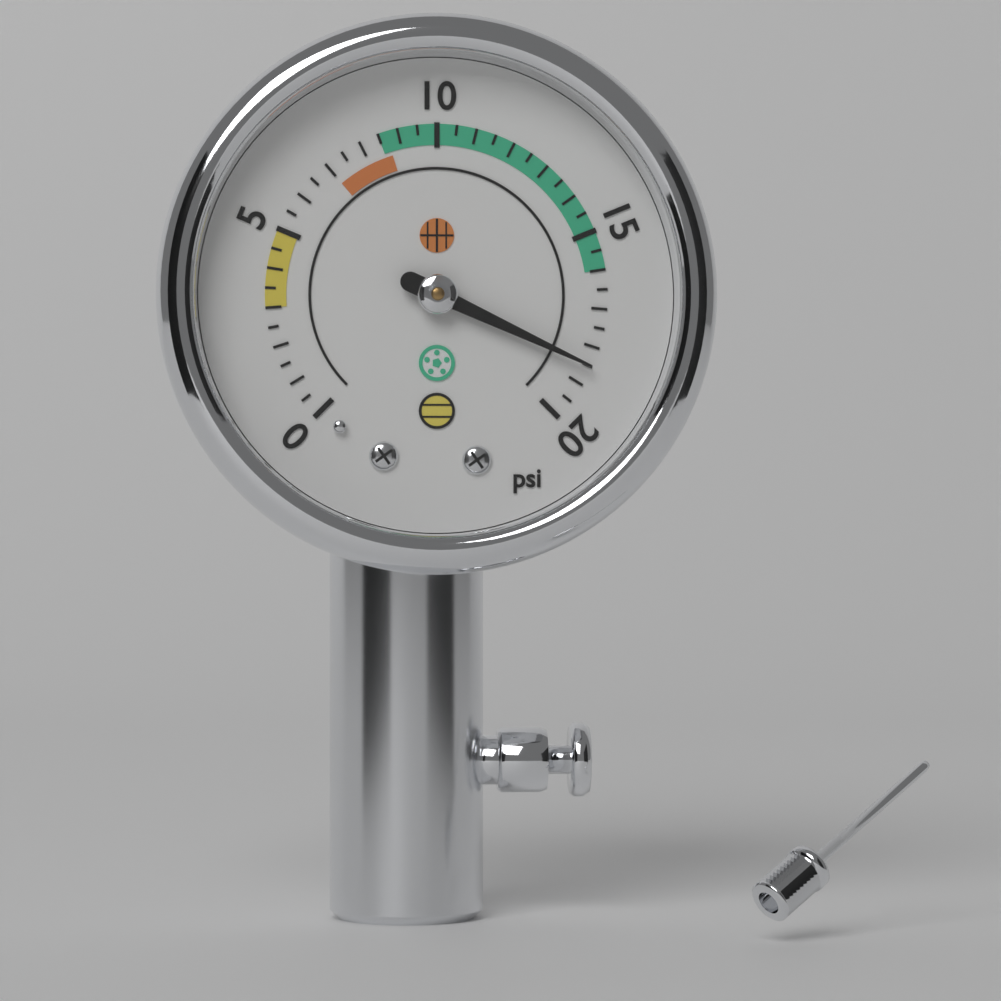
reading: 18.5 psi
